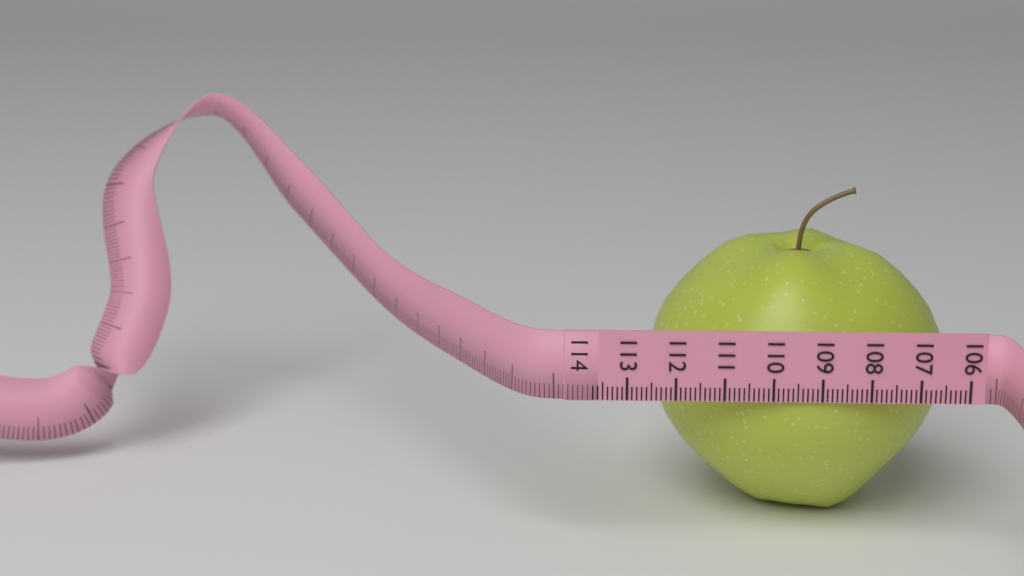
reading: 112.4 (no unit)
